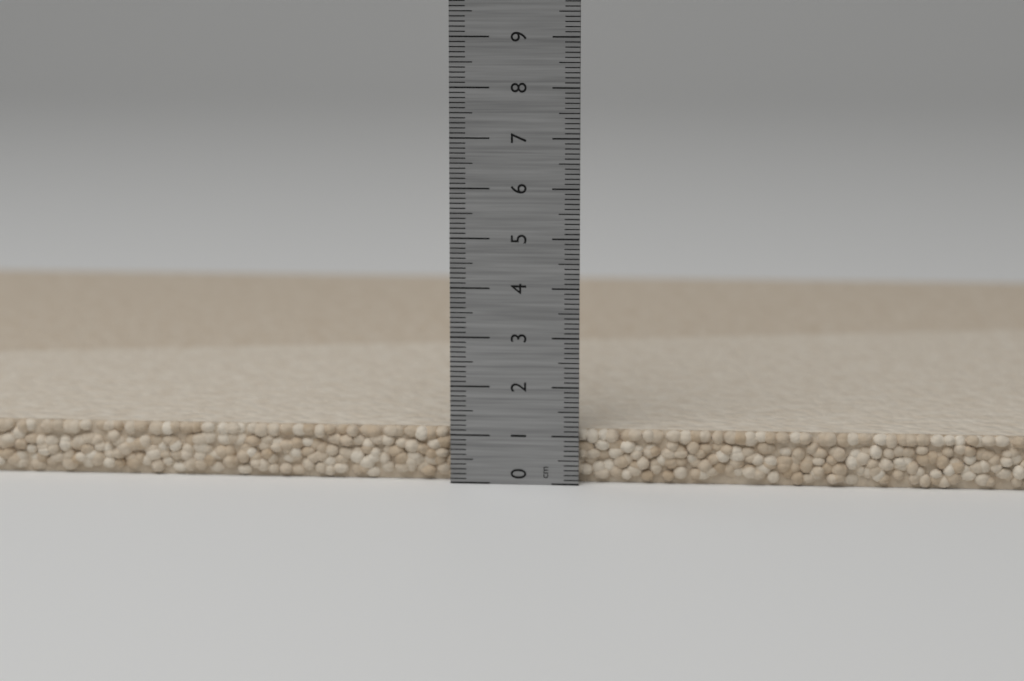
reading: 1.1 cm
